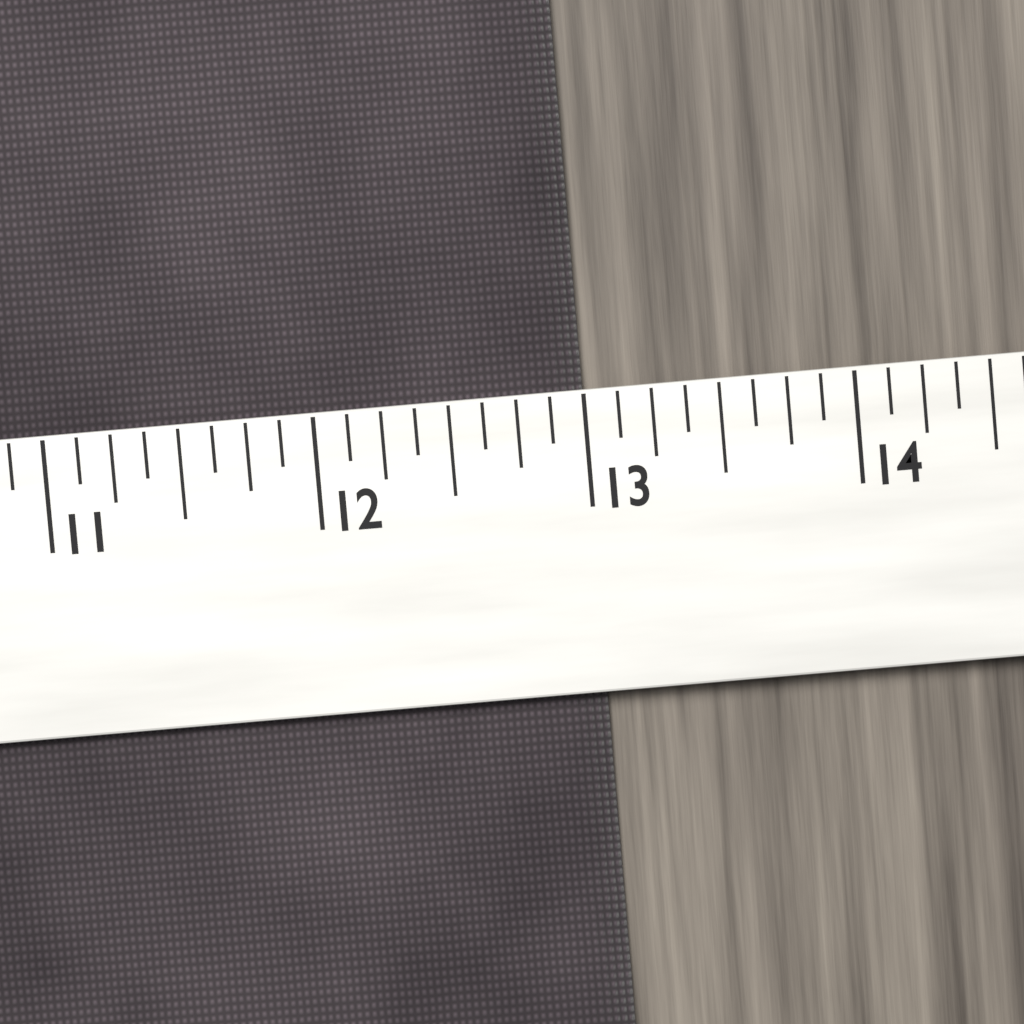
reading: 13.000 (no unit)
